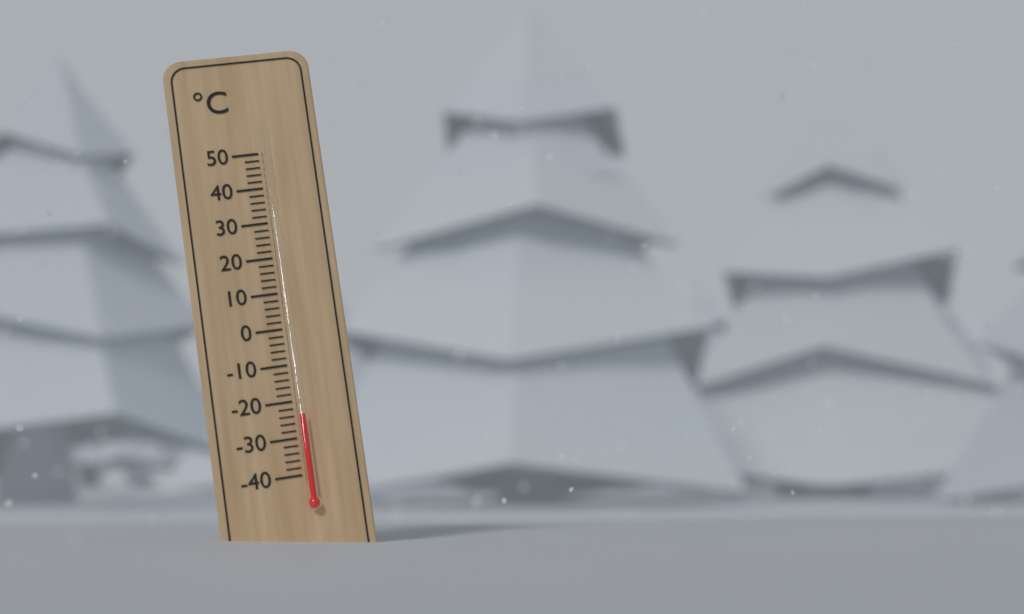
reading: -24 °C
